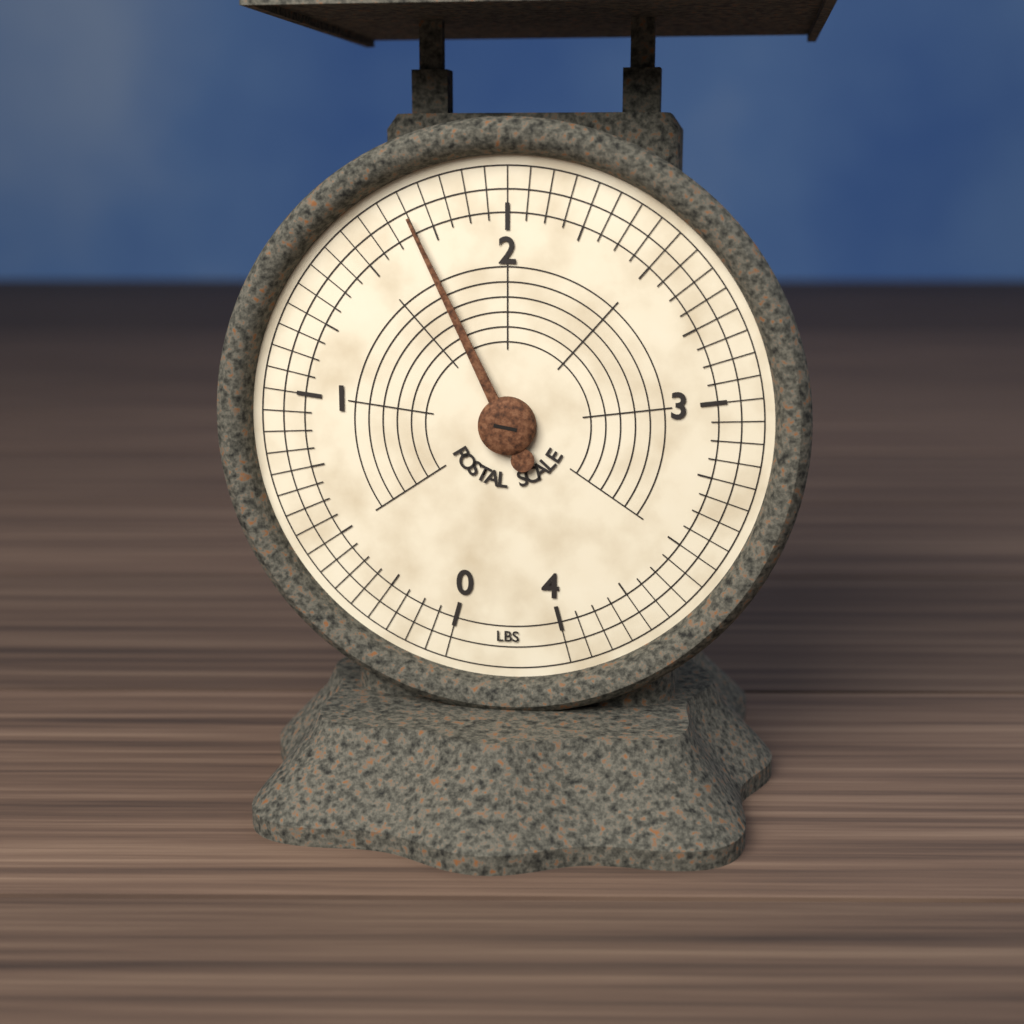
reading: 1.6875 lbs
